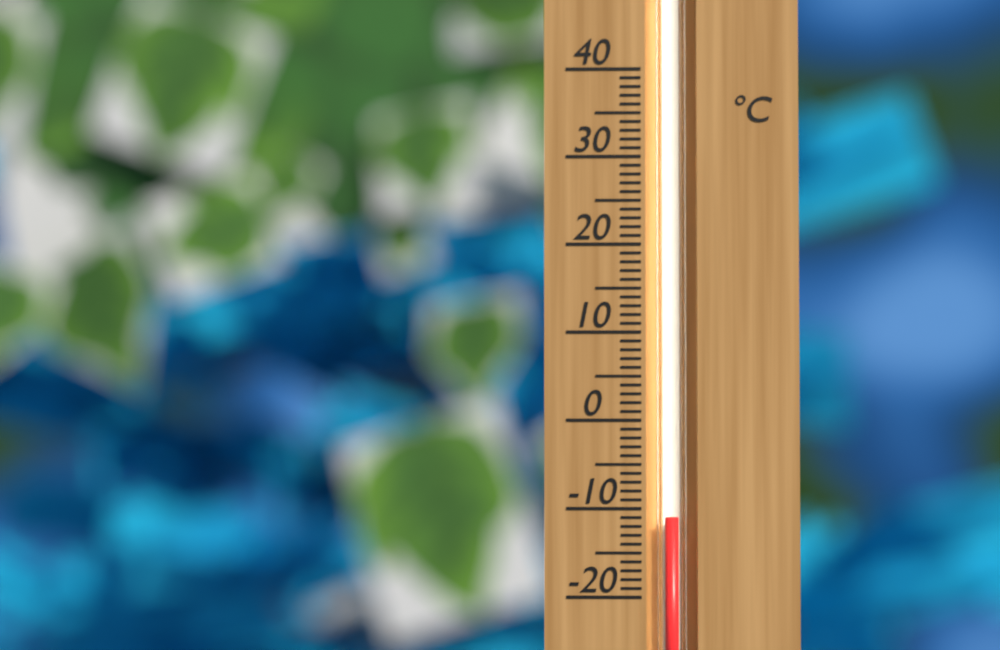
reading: -11 °C
